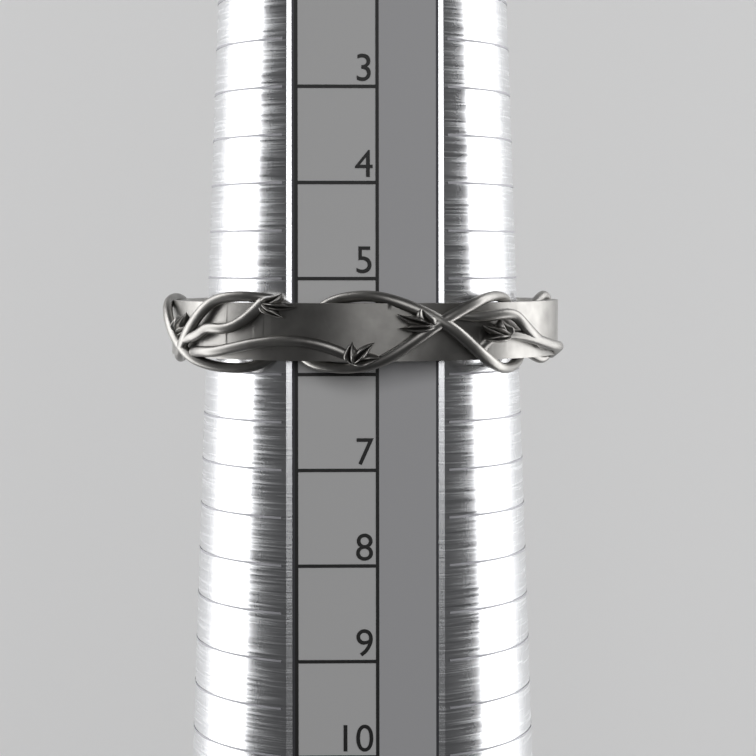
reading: 6.0 (no unit)
